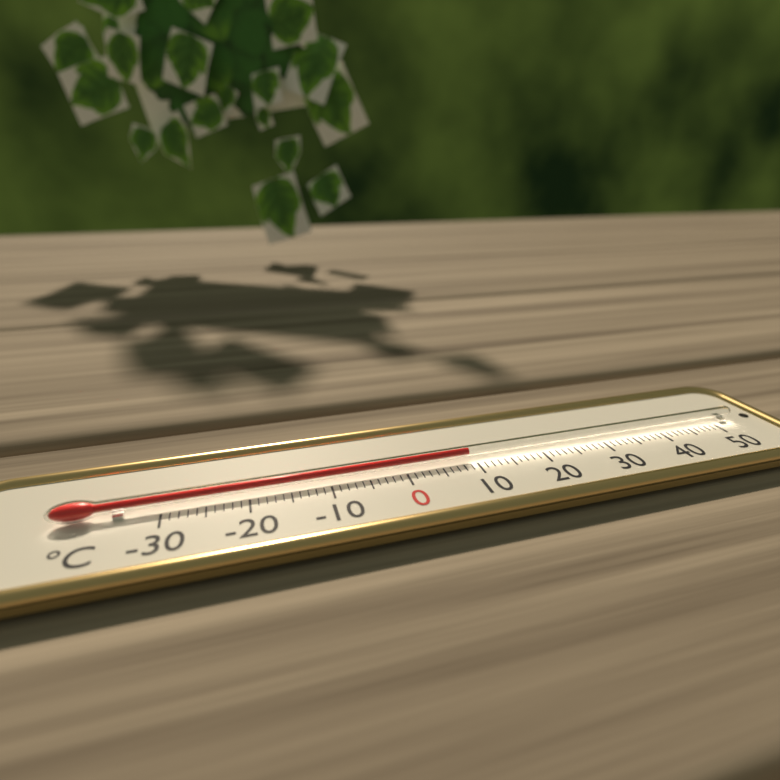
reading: 9 °C
